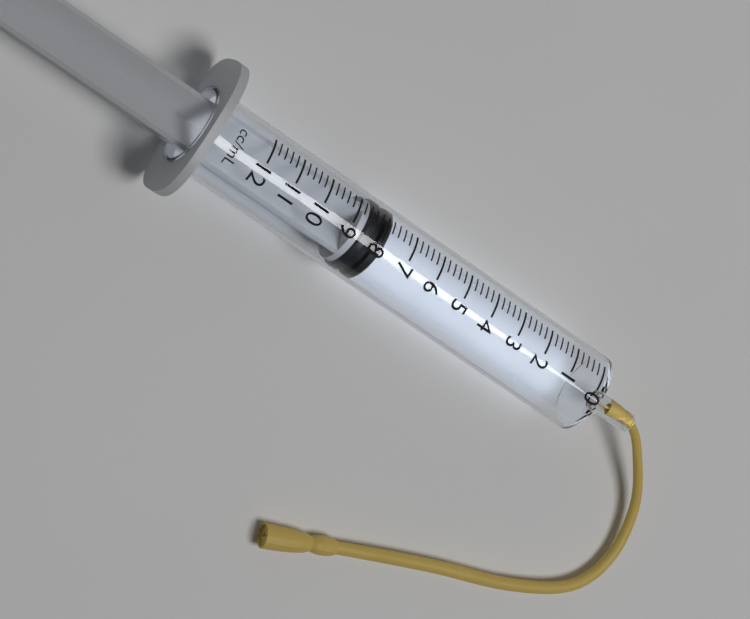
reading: 7.8 ml
